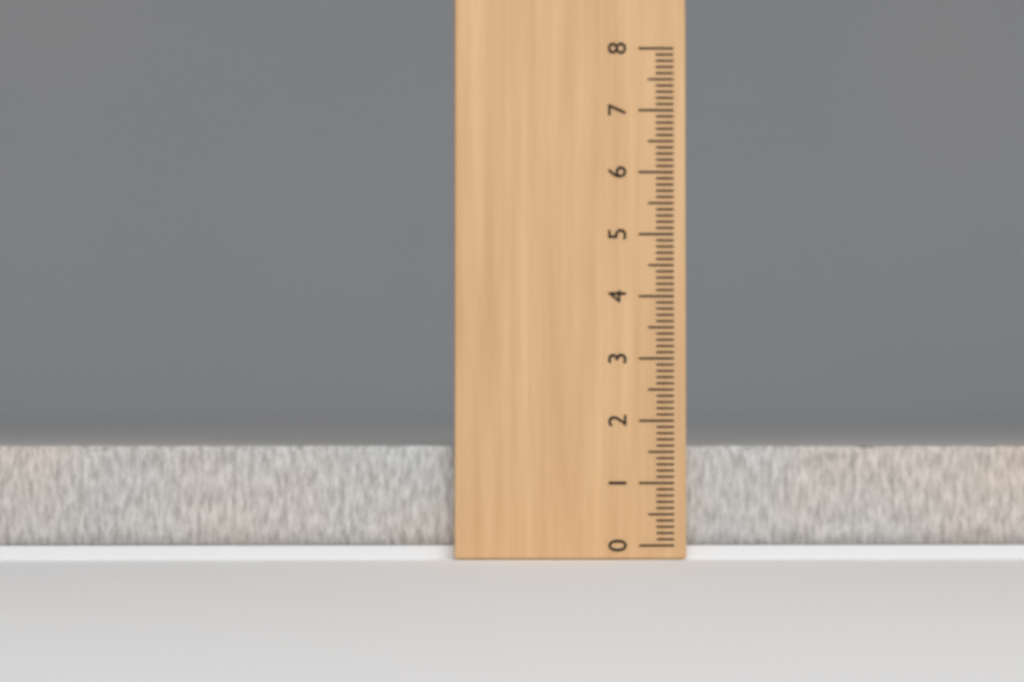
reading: 1.6 (no unit)
